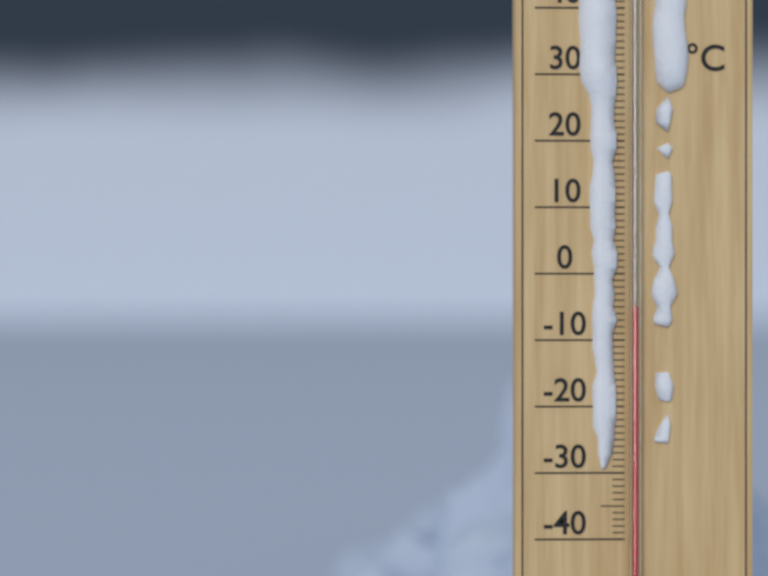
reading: -5 °C
